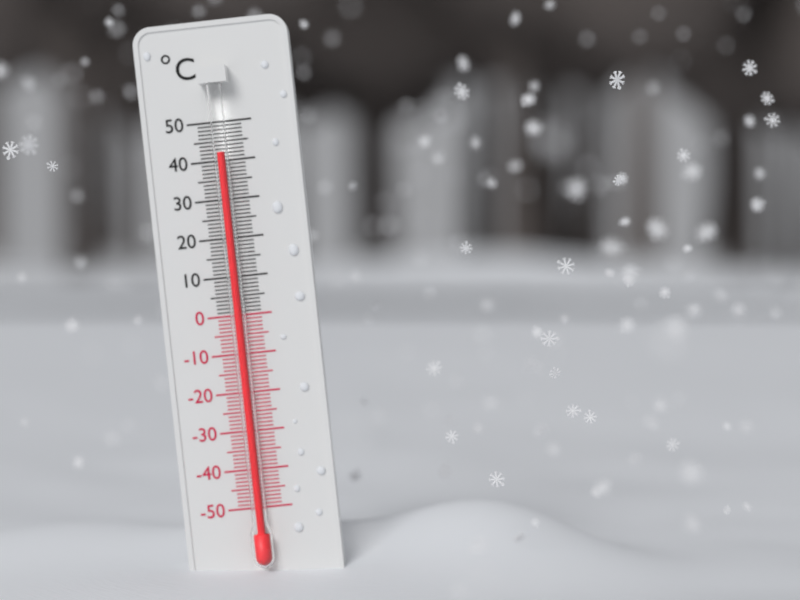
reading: 42 °C
